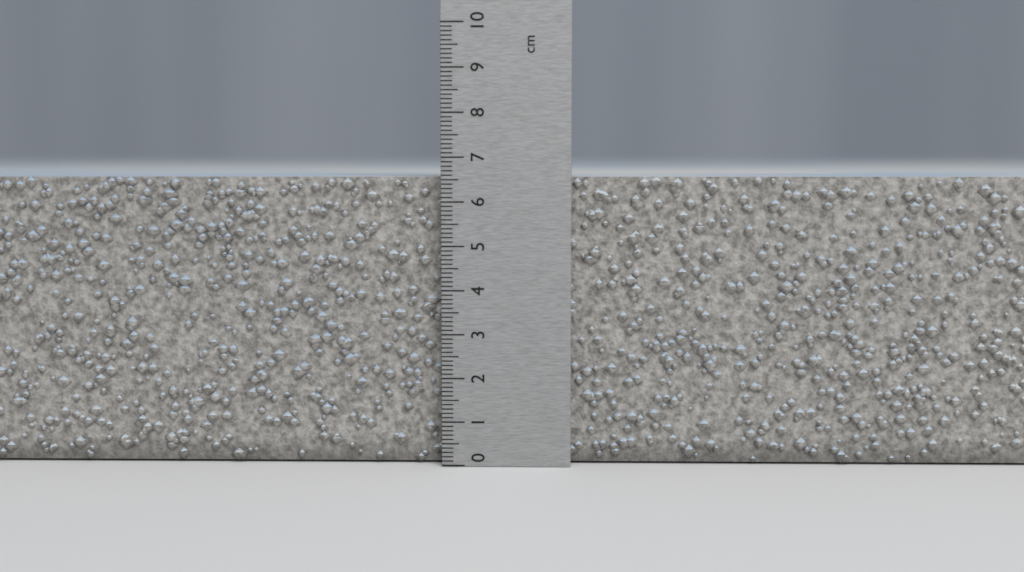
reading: 6.6 cm
